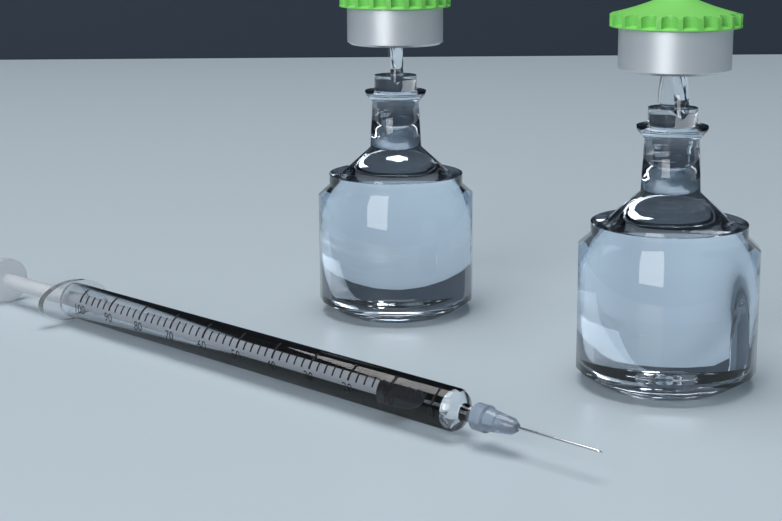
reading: 10 (no unit)
